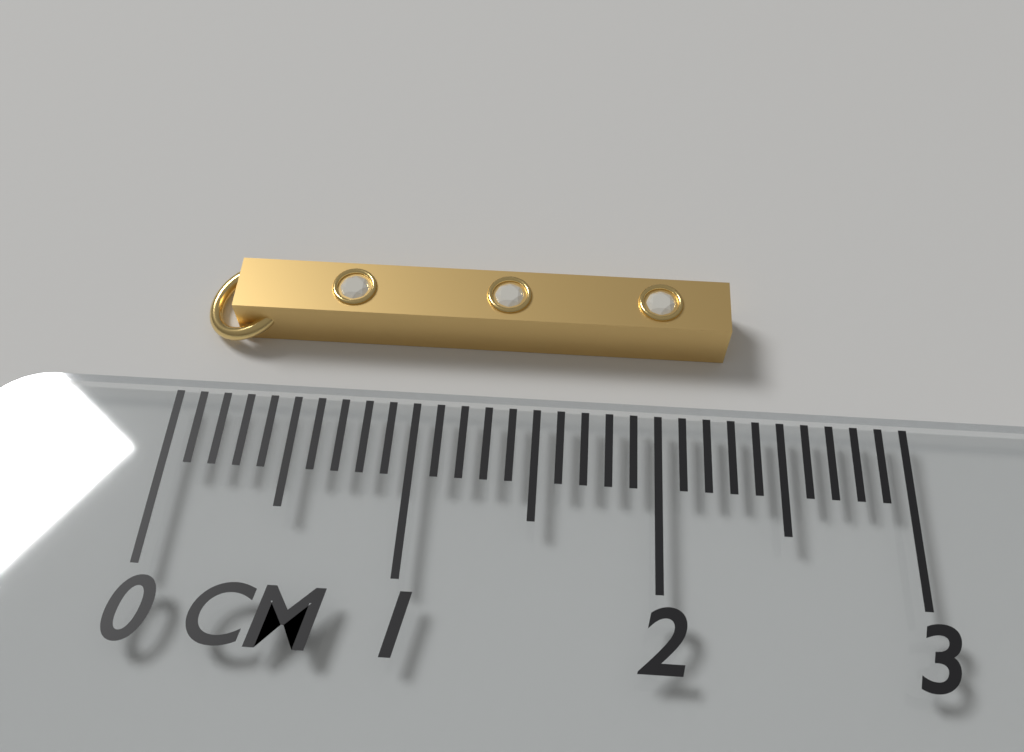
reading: 2.3 cm
